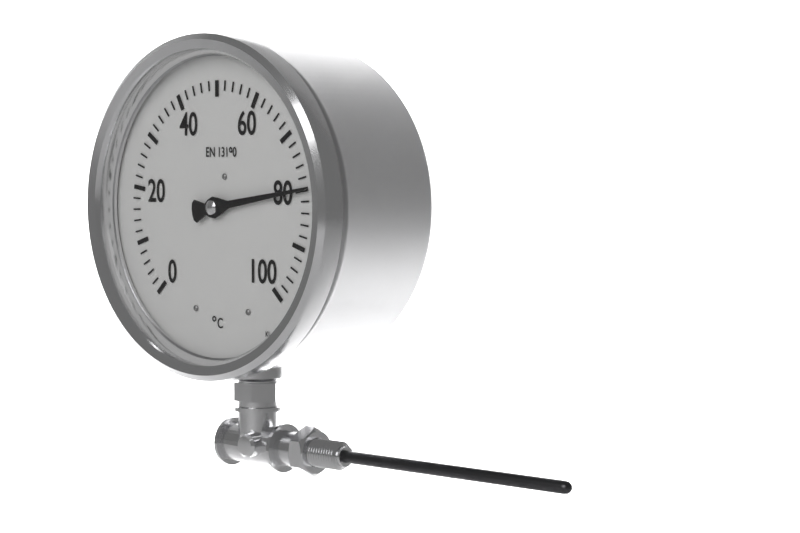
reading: 80 °C
